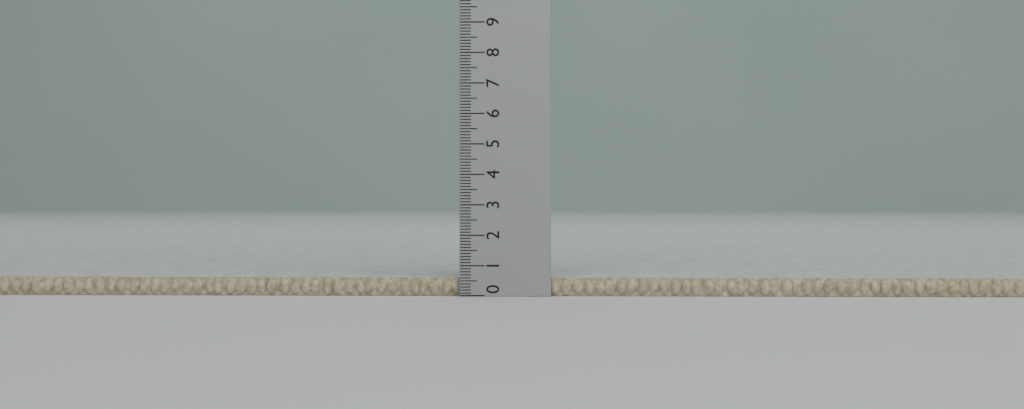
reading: 0.6 (no unit)
